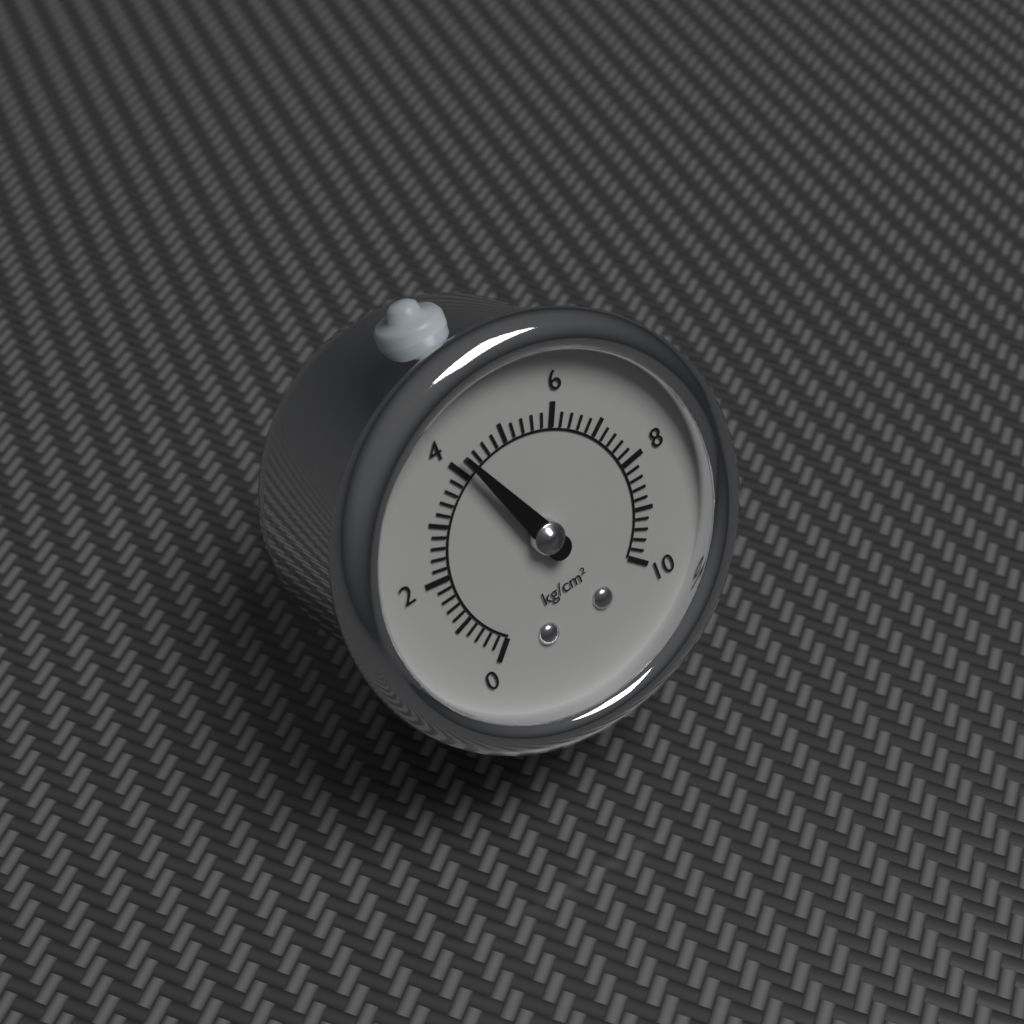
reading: 4.2 kg/cm²
